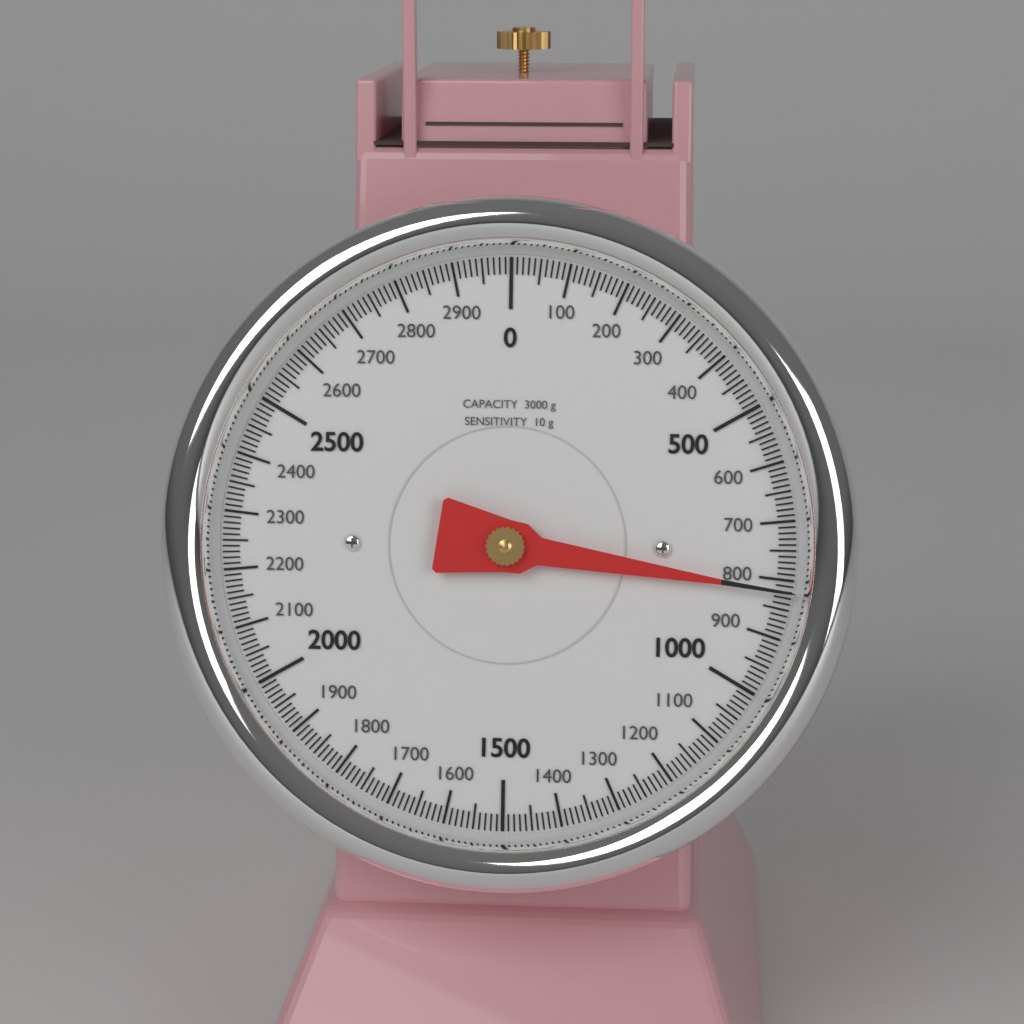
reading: 820 g
